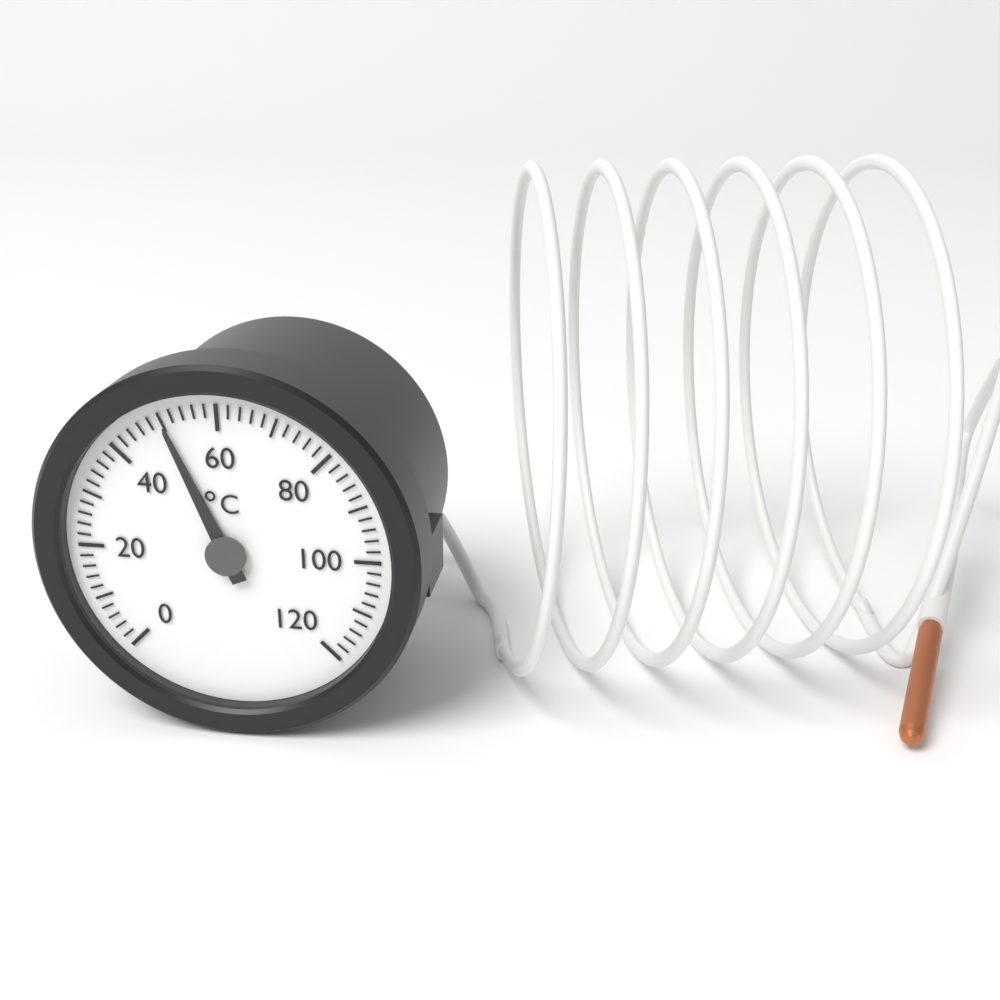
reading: 50 °C
